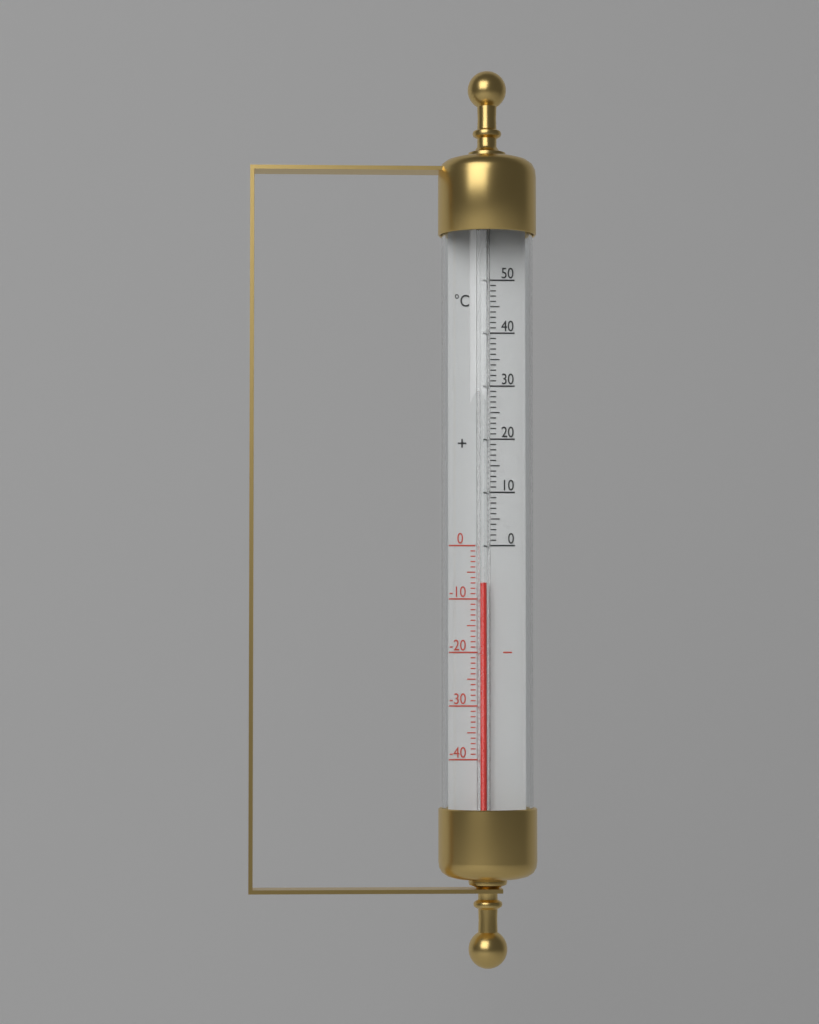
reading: -7 °C
